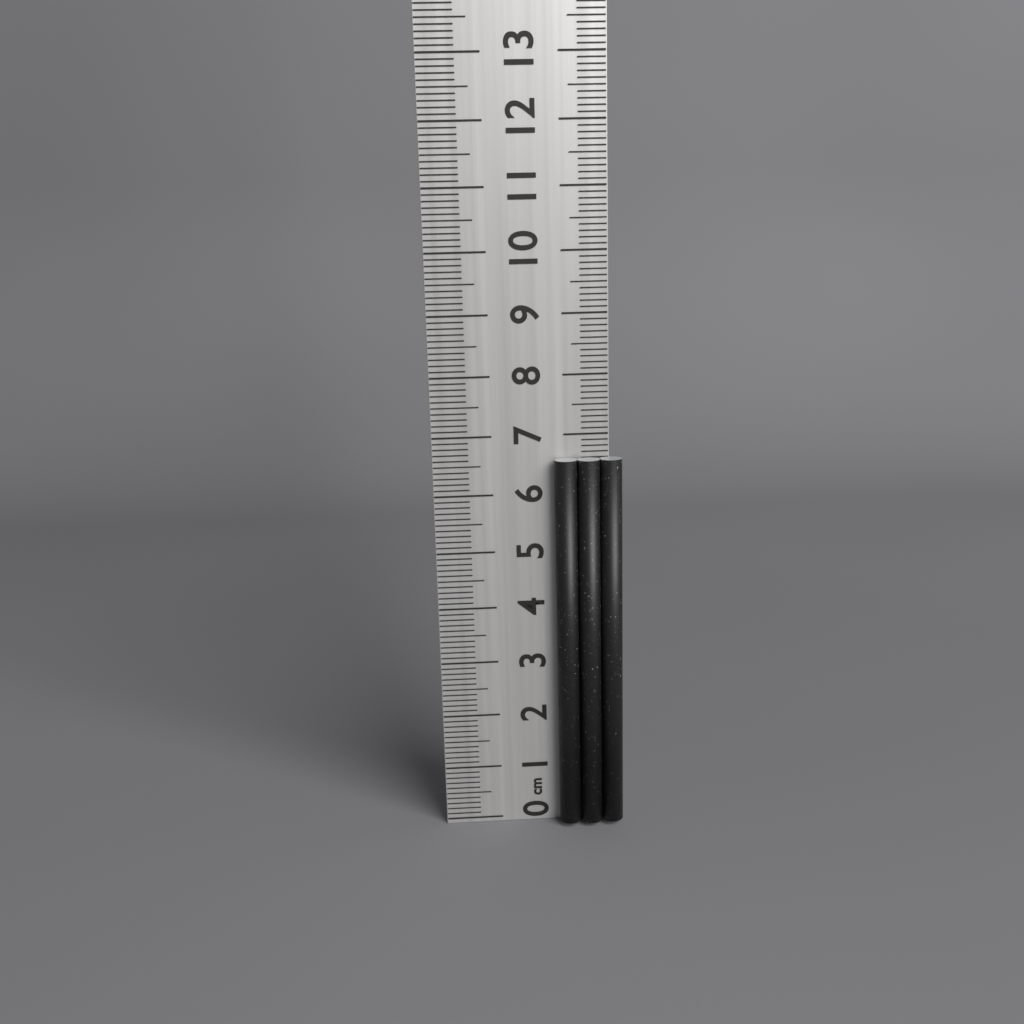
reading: 6.6 cm
